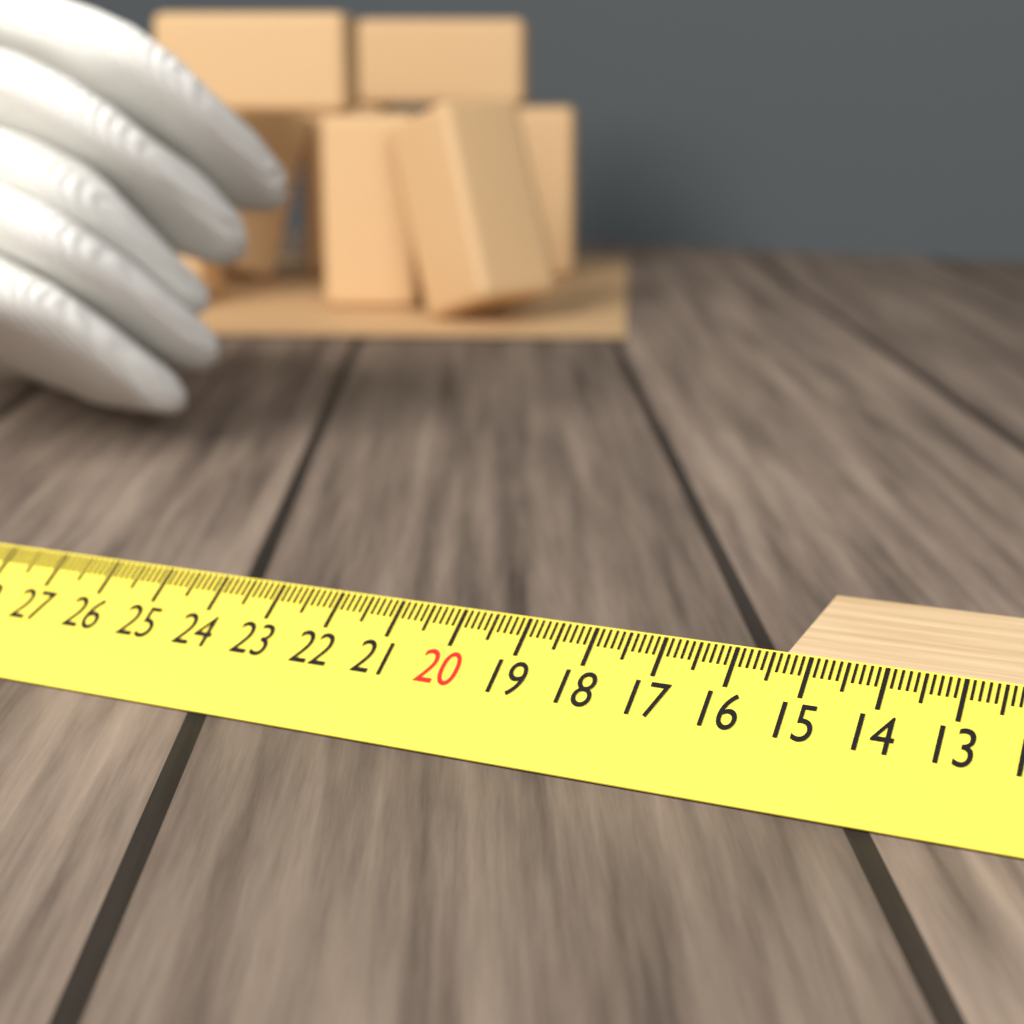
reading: 15.4 cm
